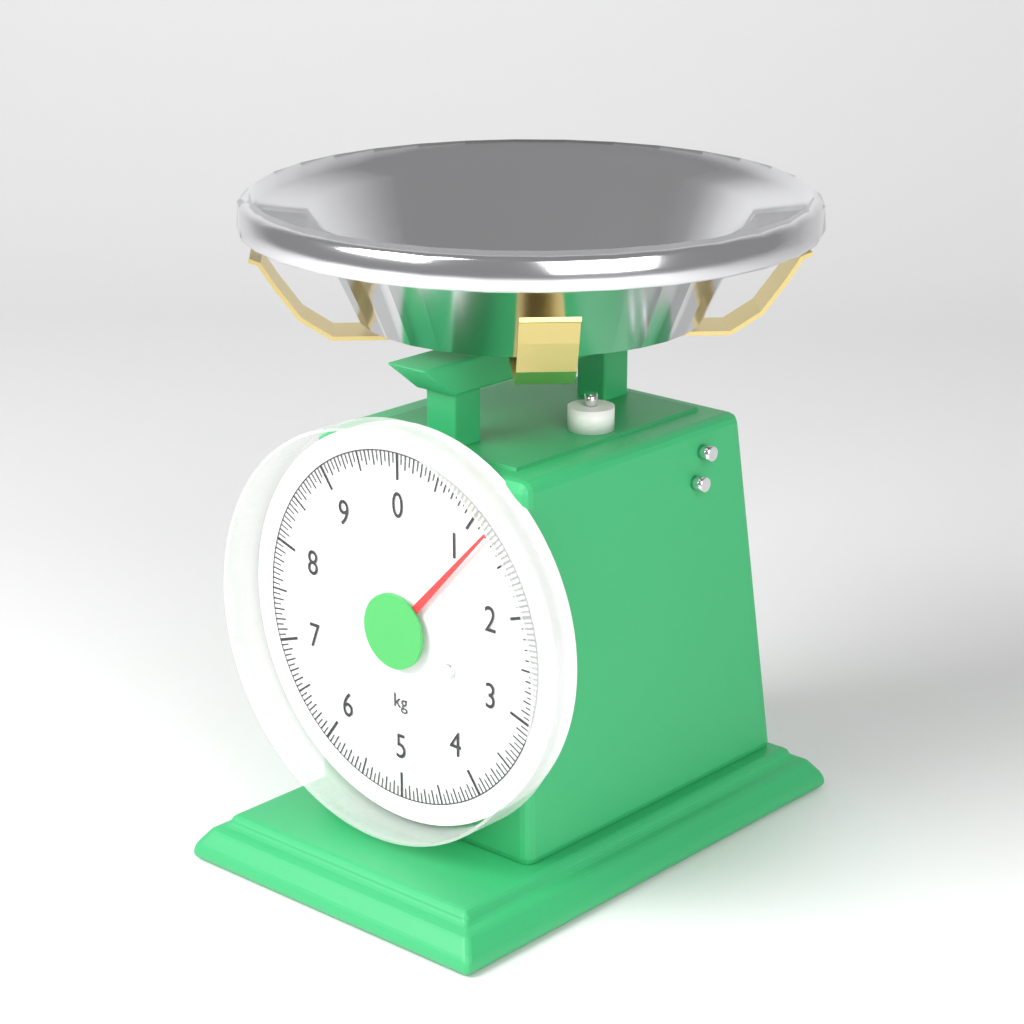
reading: 1.20 kg
